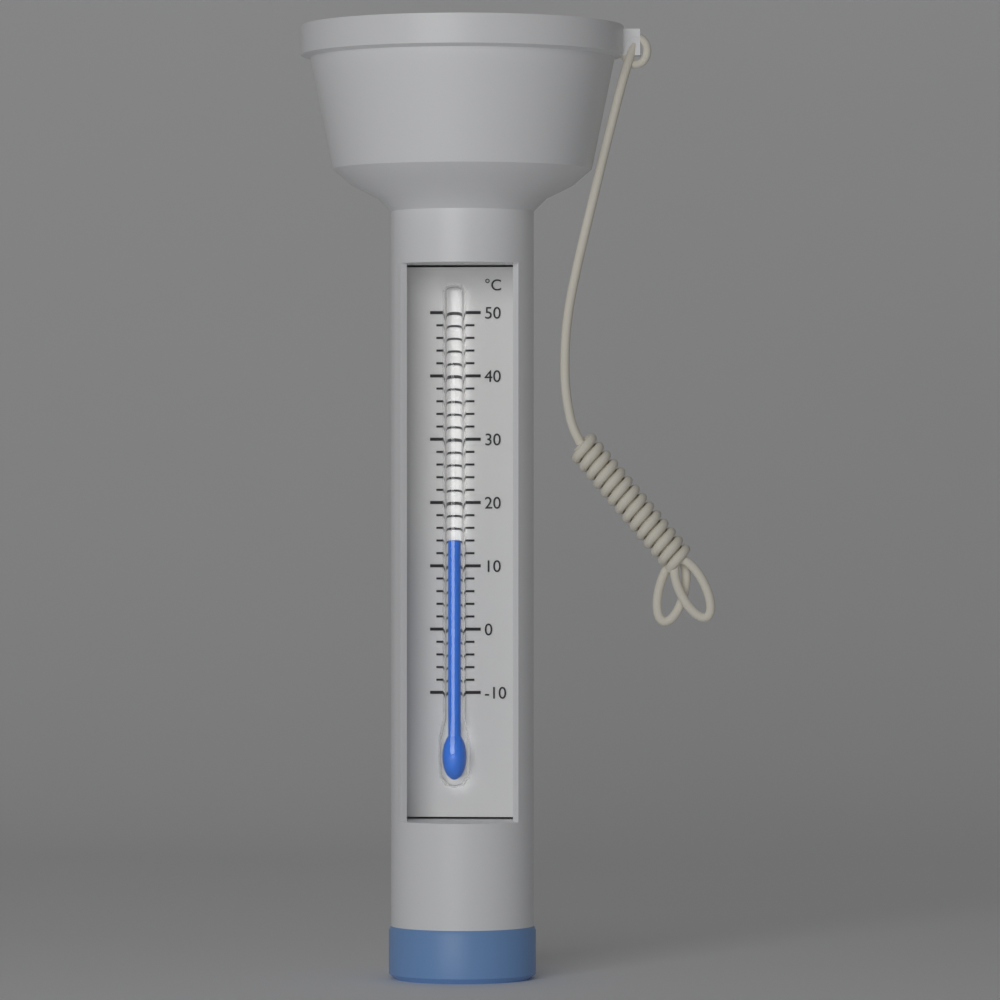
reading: 14 °C
